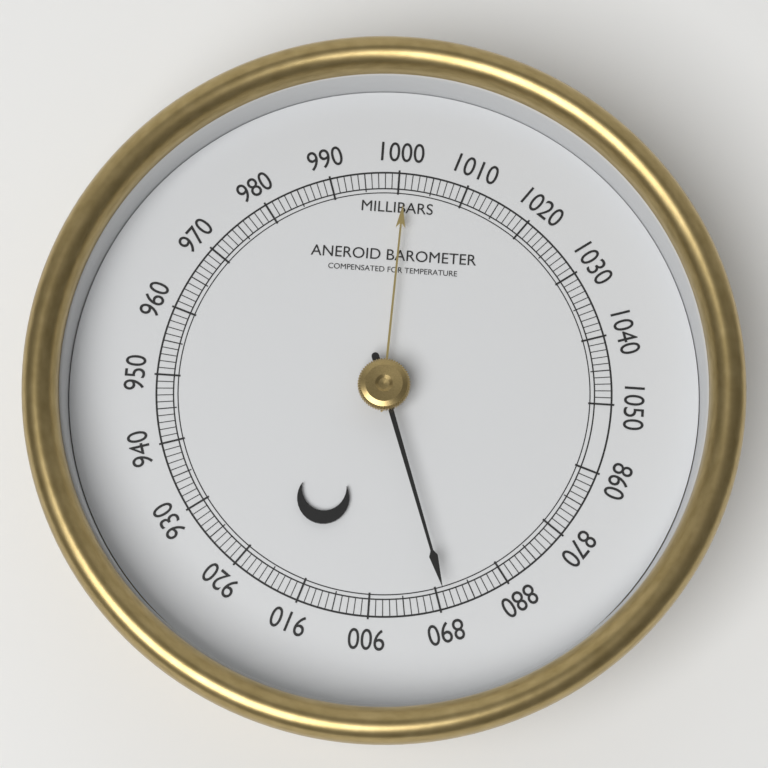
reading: 889 mbar
